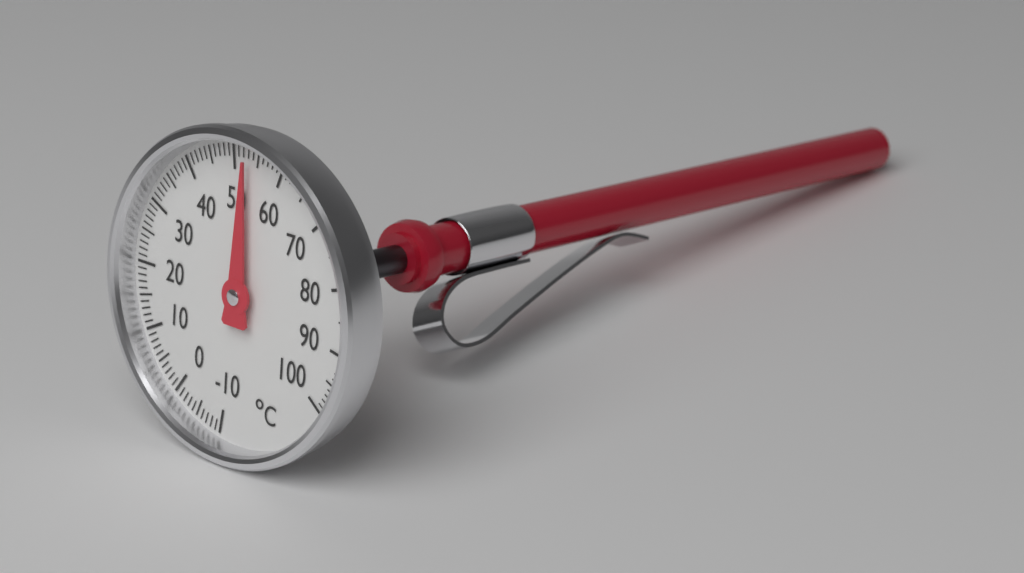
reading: 53 °C
